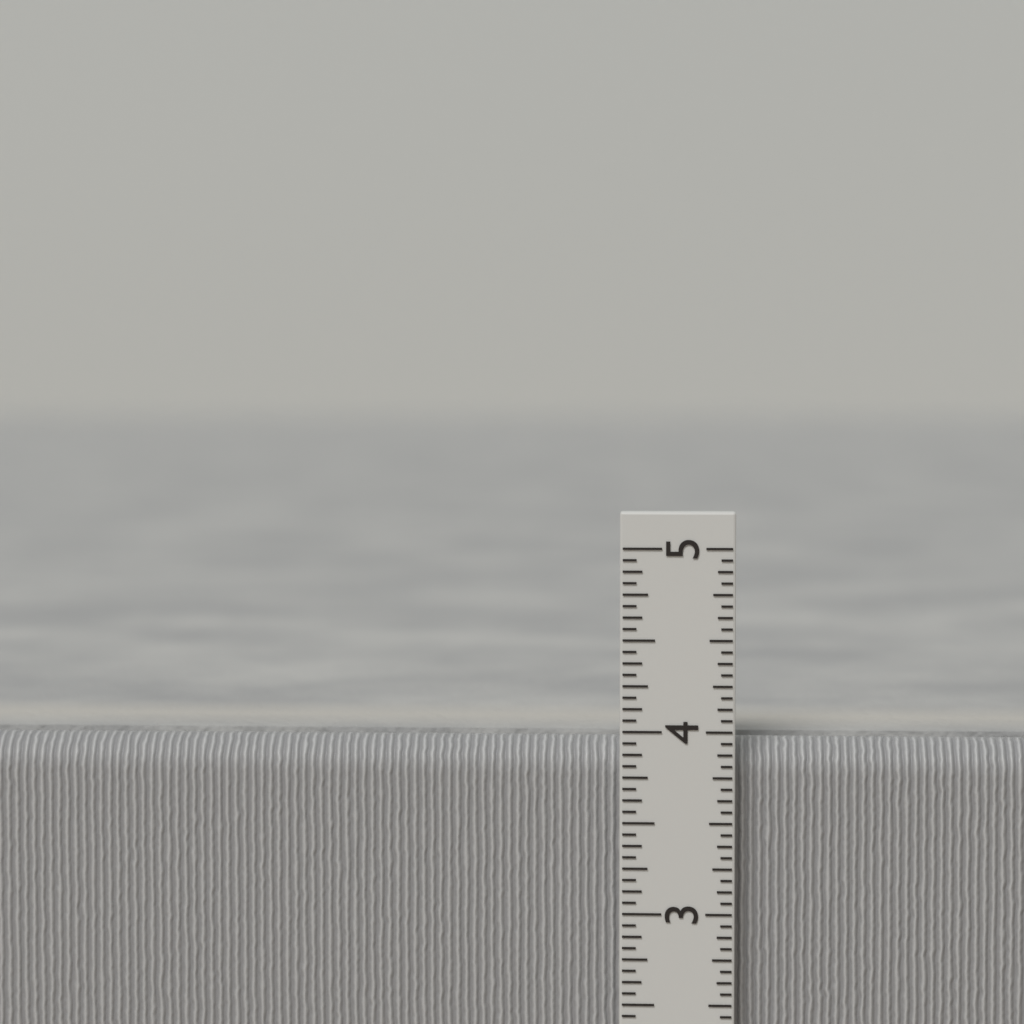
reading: 3.9375 in
